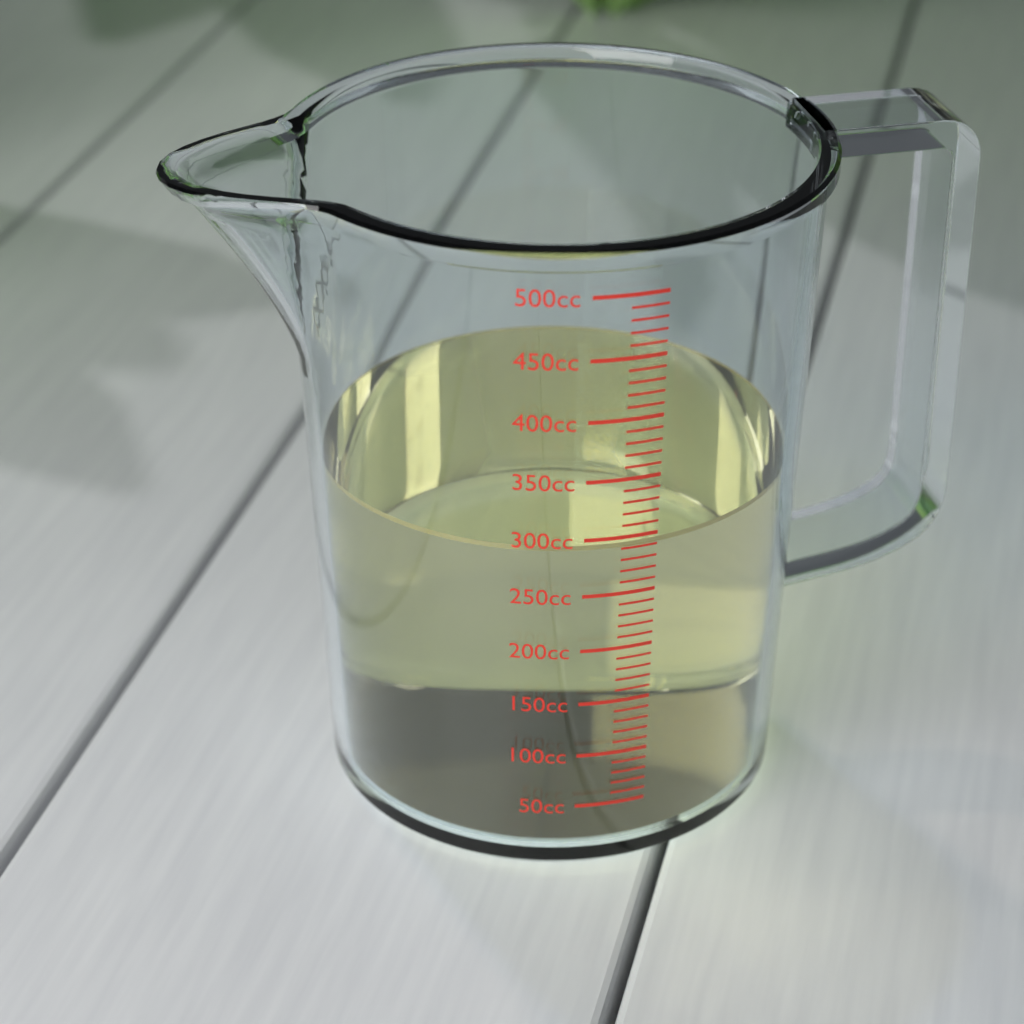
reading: 290 cc
